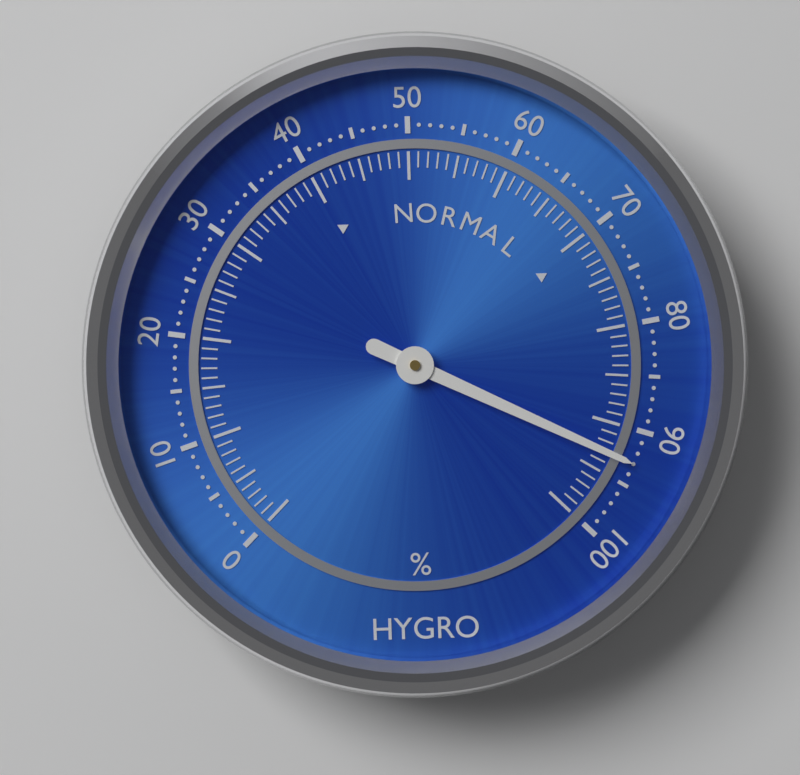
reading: 93 %
